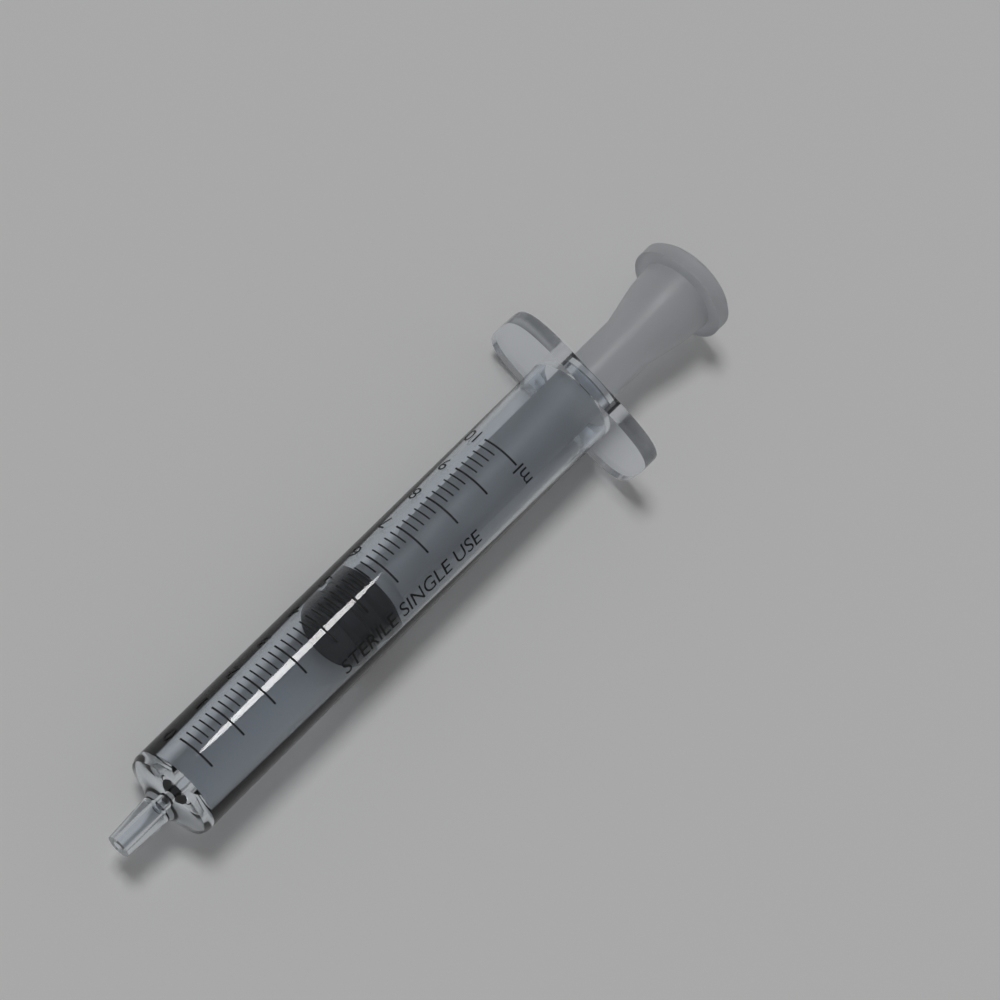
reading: 4.4 ml
